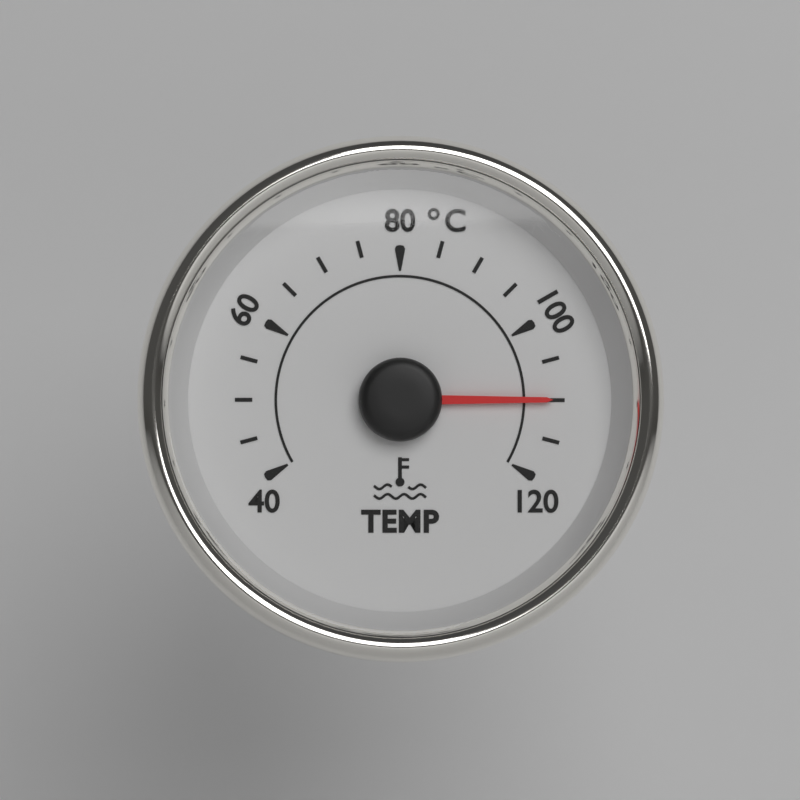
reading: 110 °C
